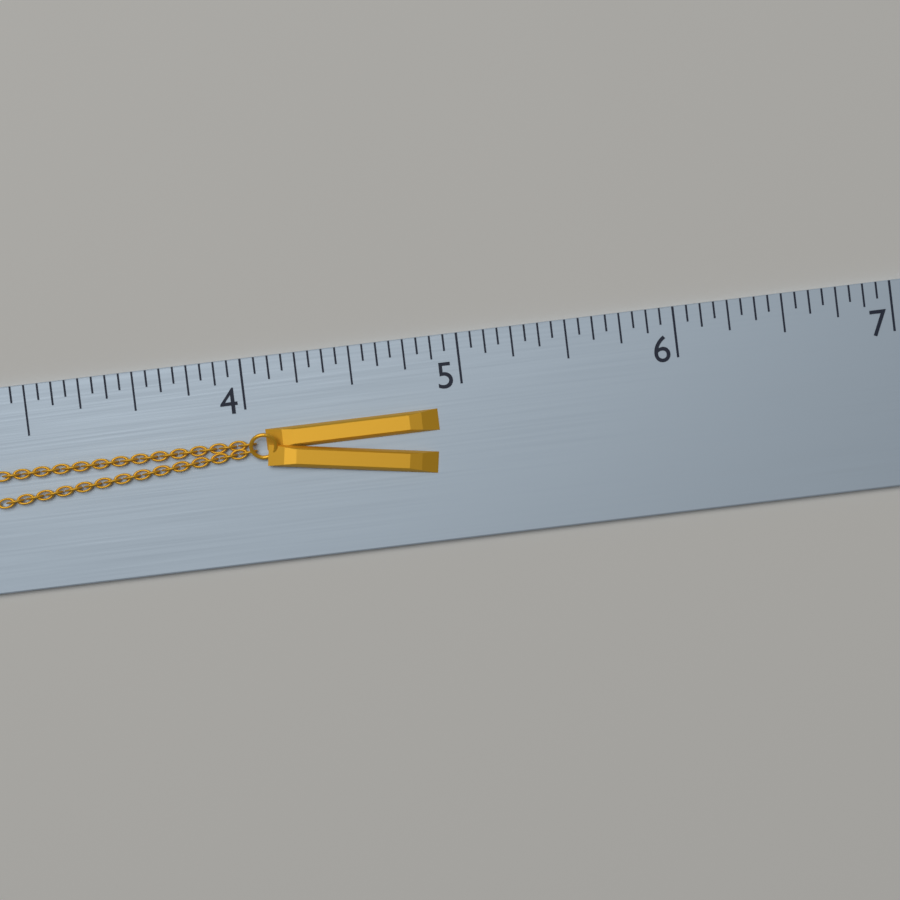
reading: 4.8750 (no unit)
